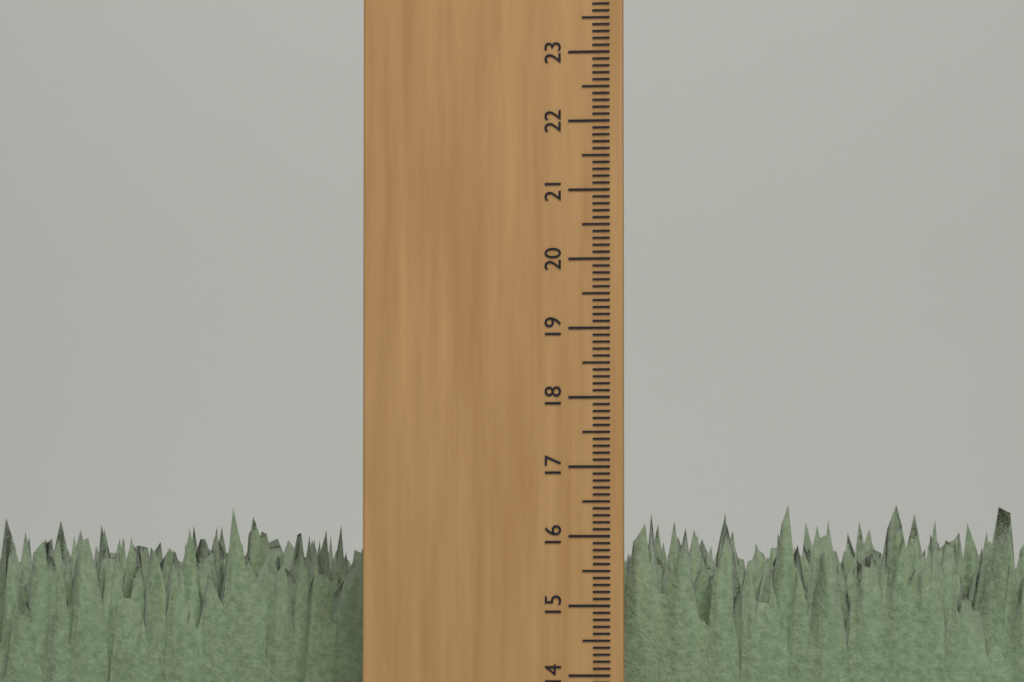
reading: 16.5 cm
